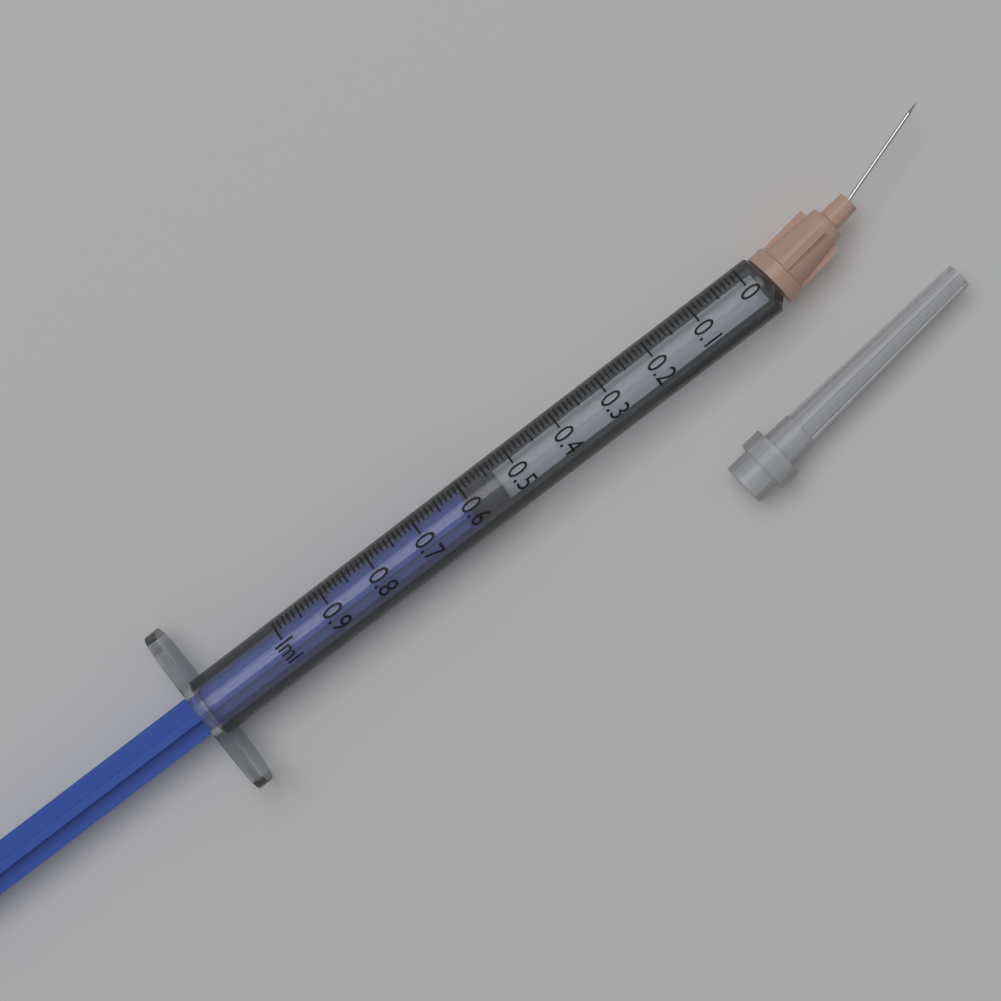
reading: 0.54 ml
